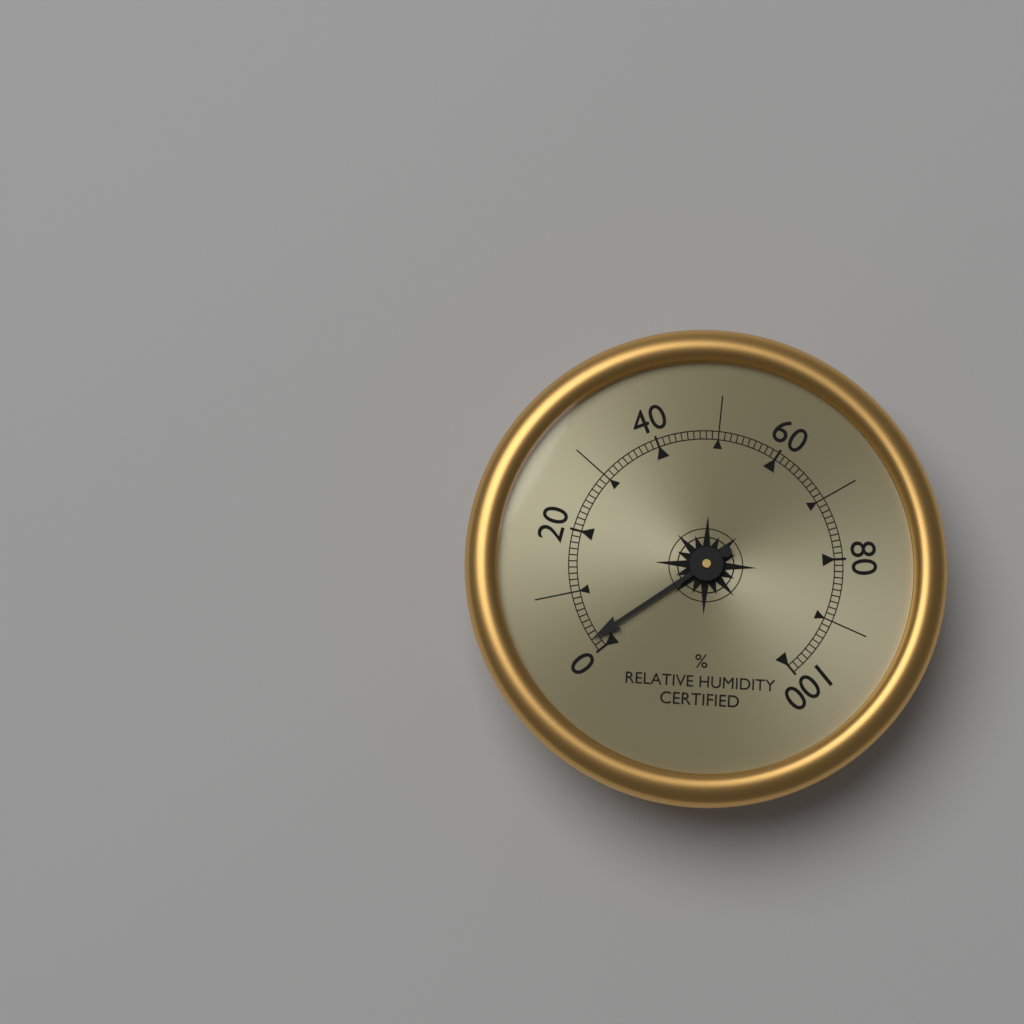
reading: 2 %
